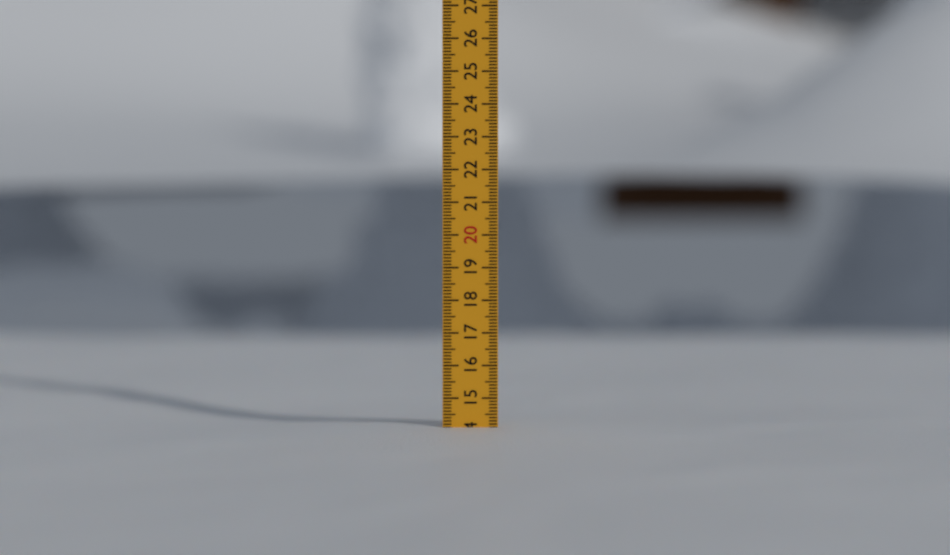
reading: 14.1 (no unit)
